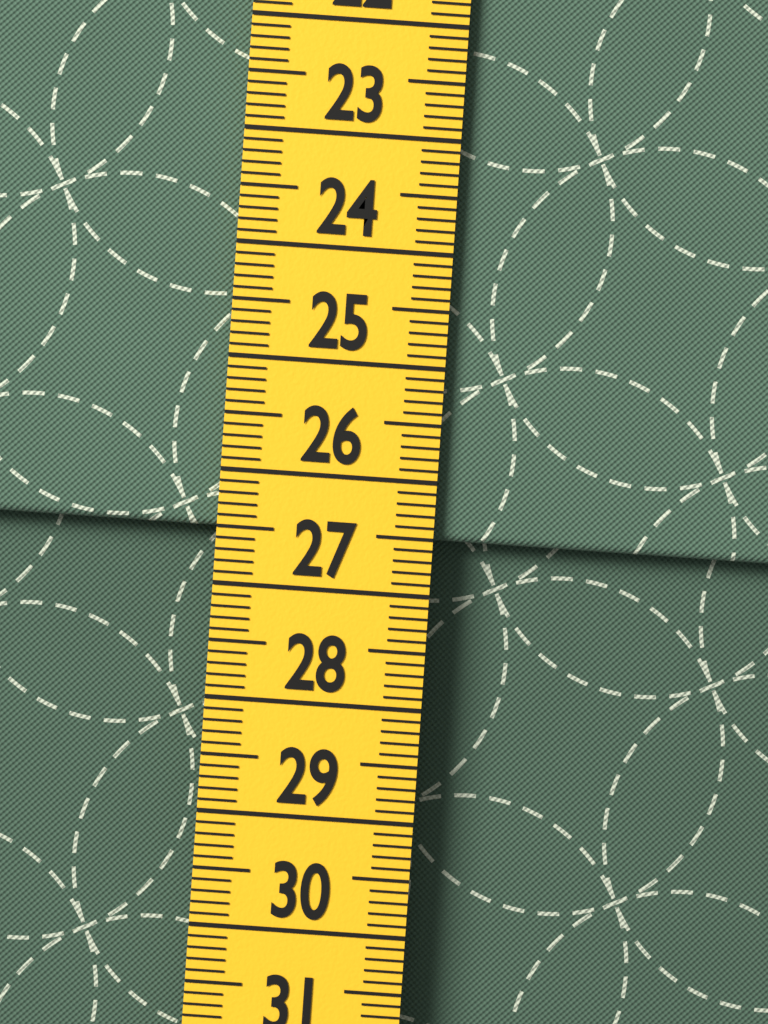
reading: 26.5 cm
